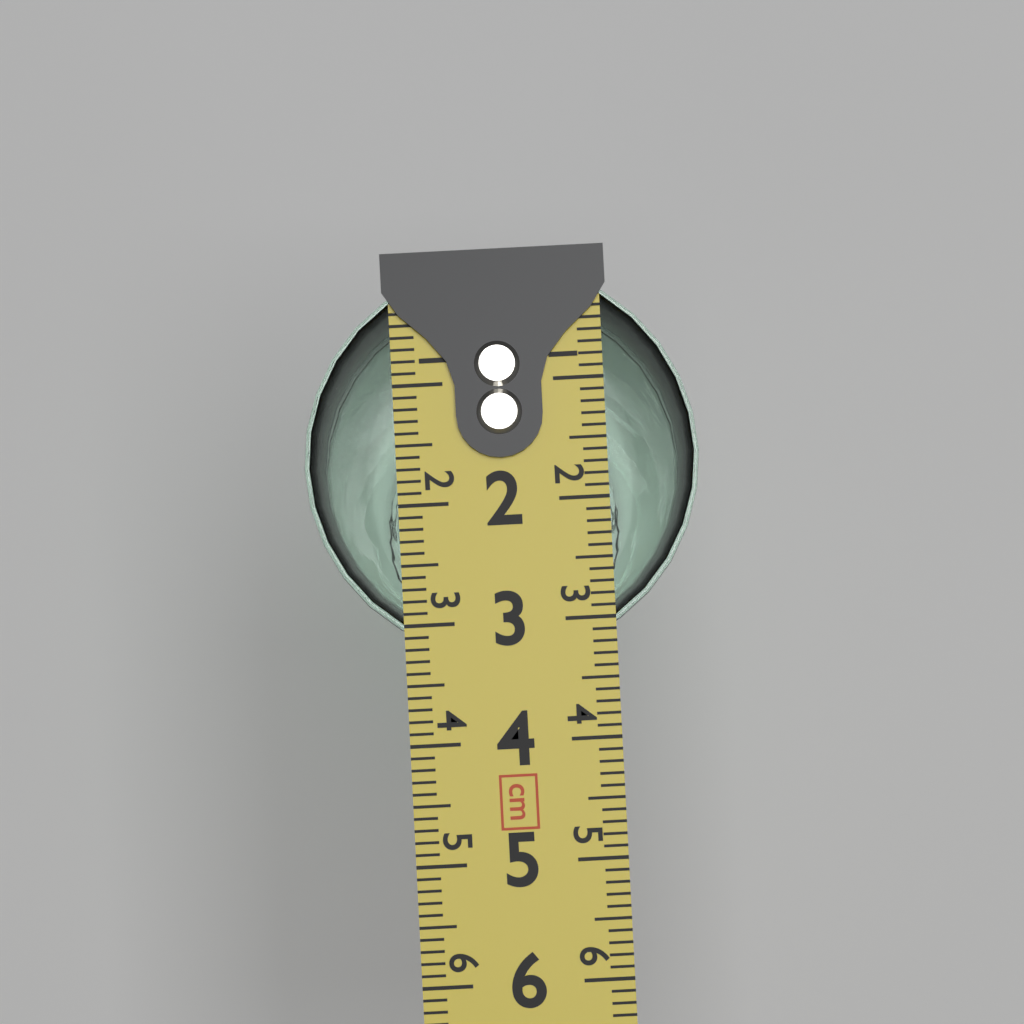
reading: 3.3 cm
